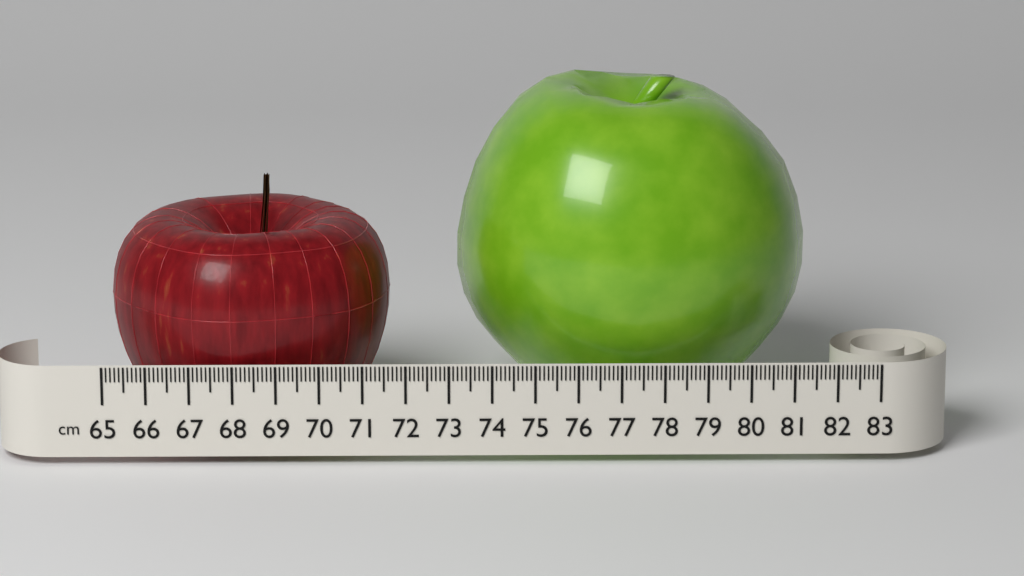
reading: 71.6 cm
